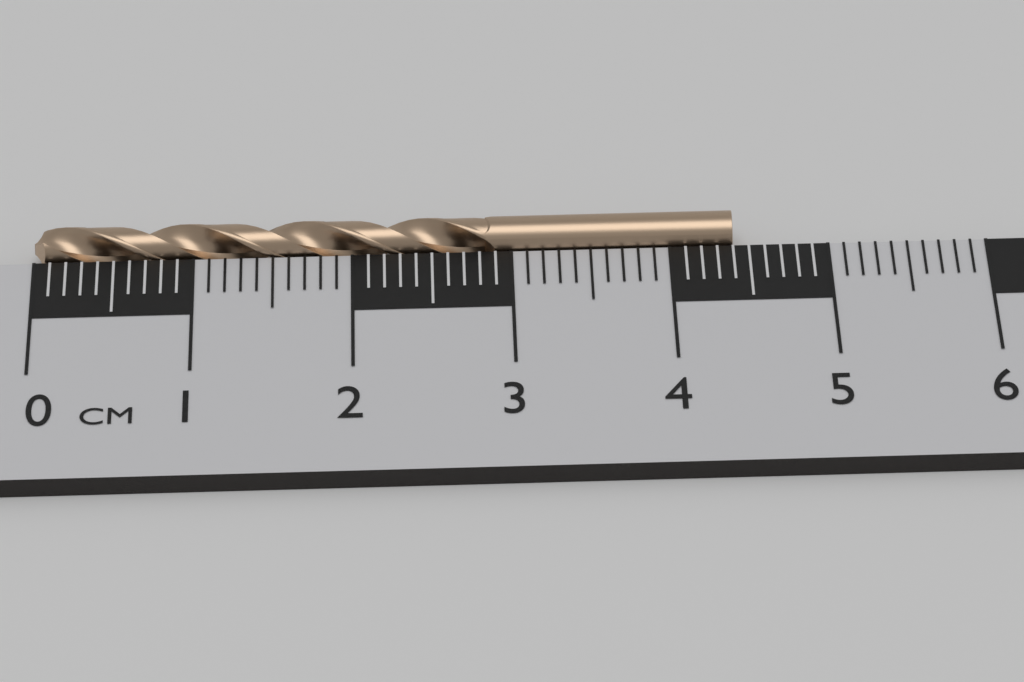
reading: 4.4 cm
